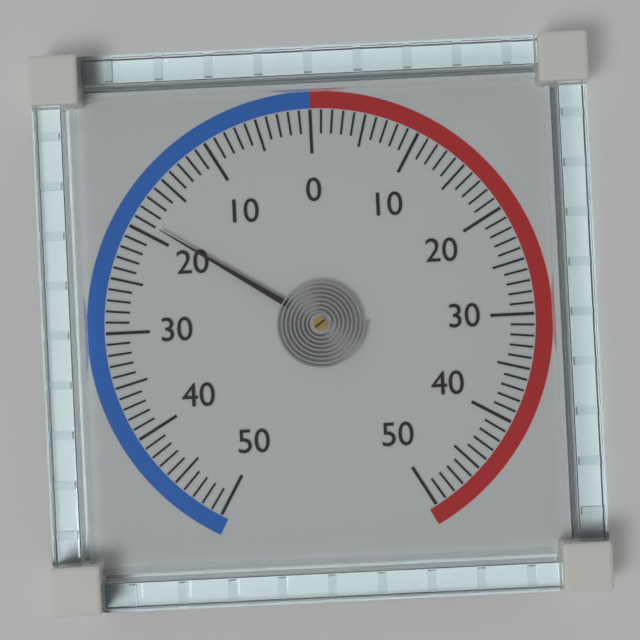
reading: -19 (no unit)
